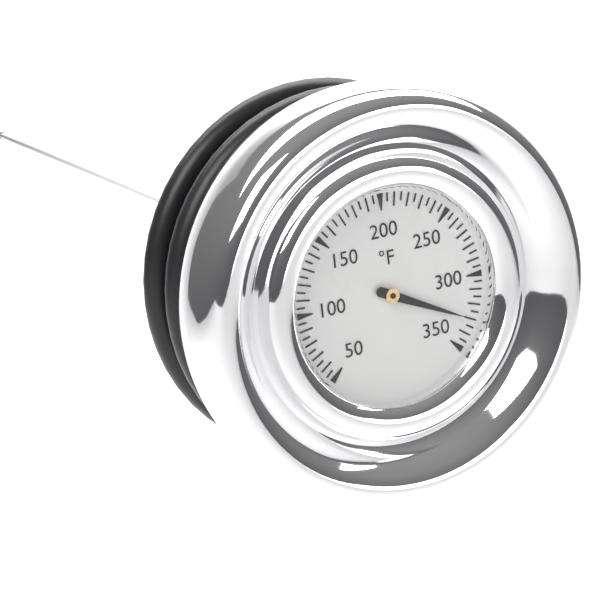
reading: 330 °F
